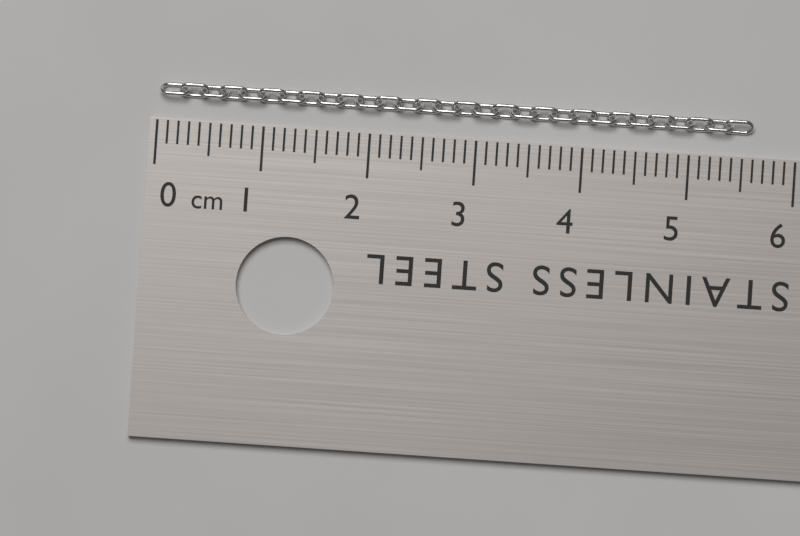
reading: 5.6 cm
